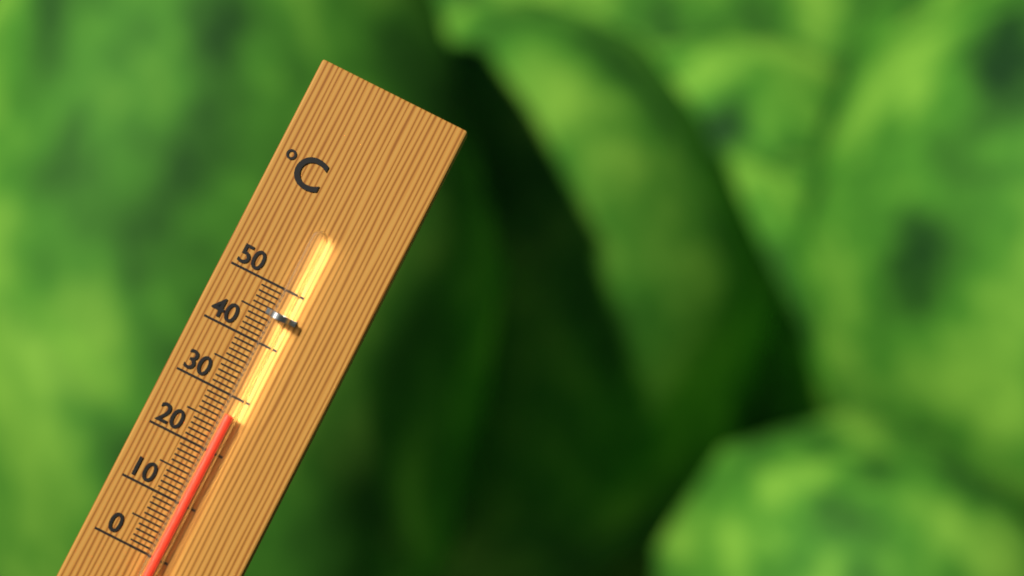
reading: 27 °C
